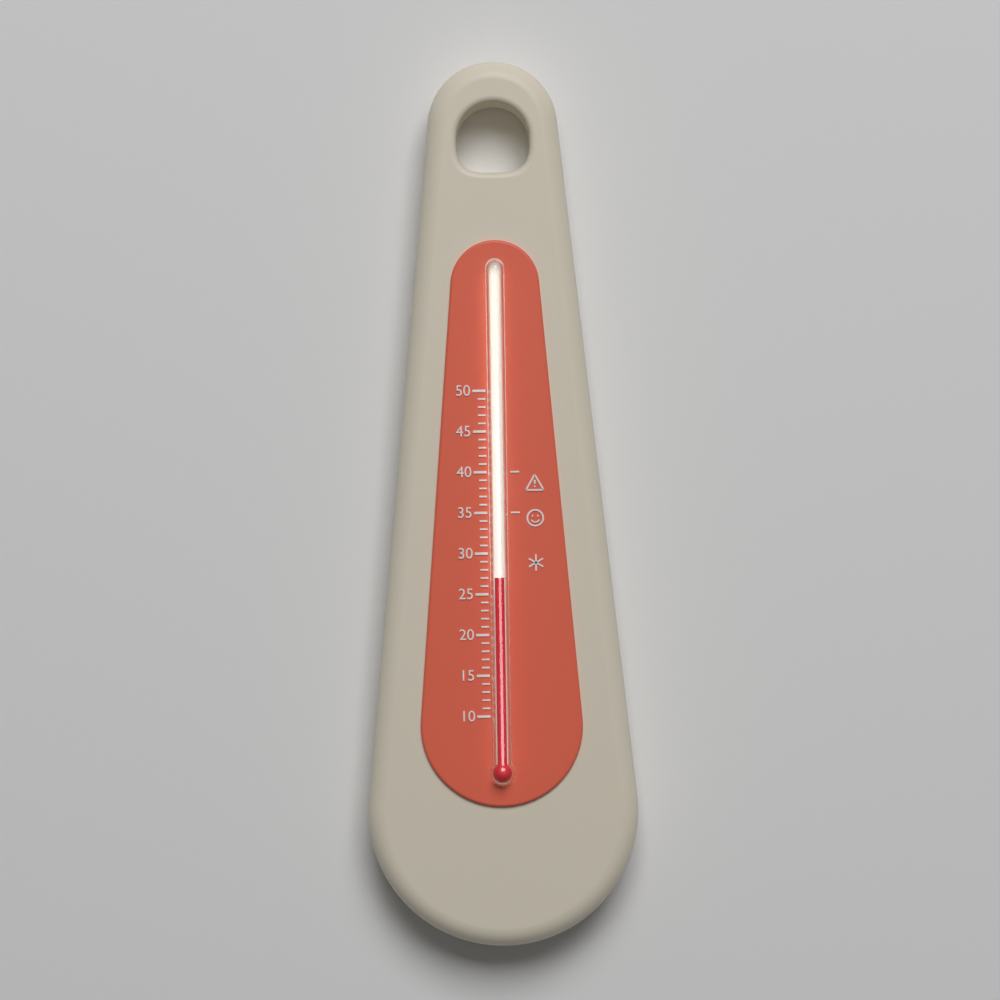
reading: 27 (no unit)
